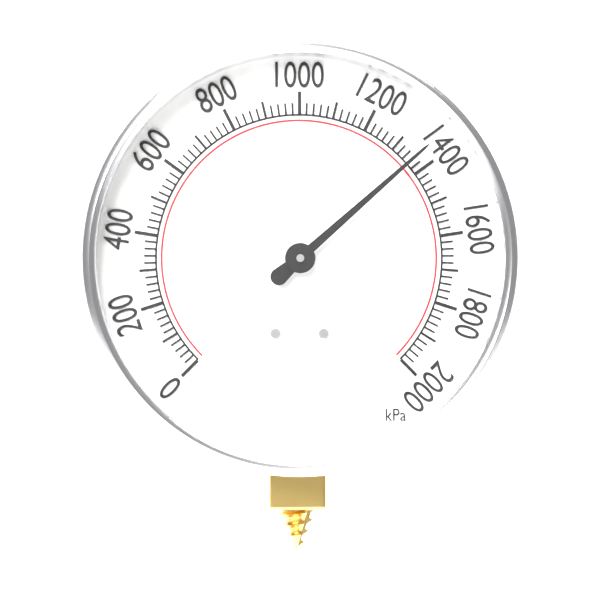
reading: 1360 kPa
